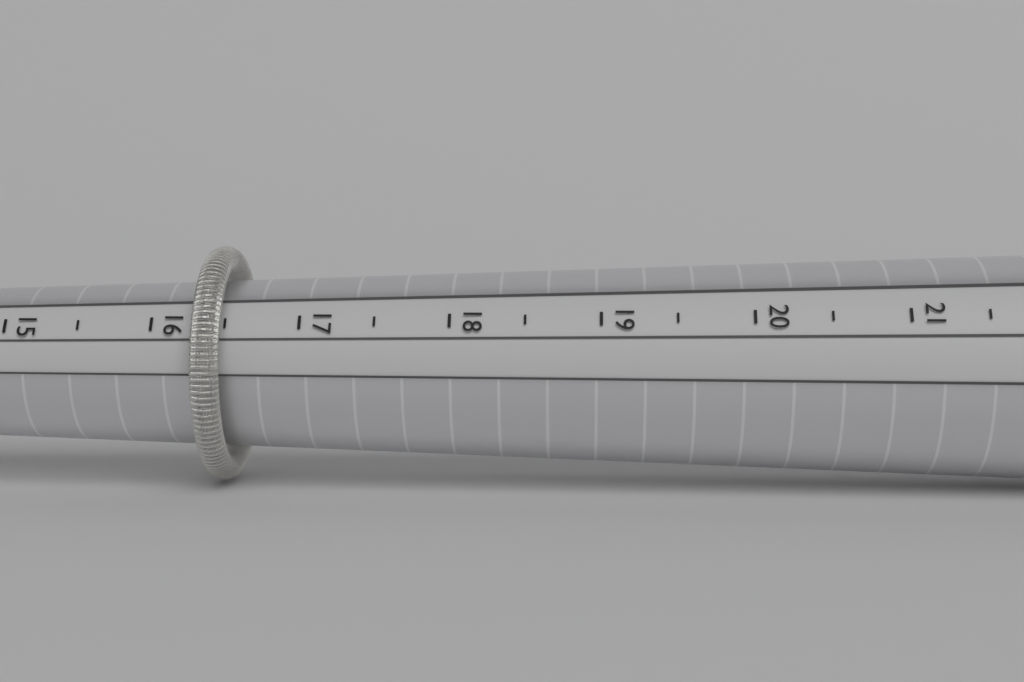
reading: 16.5 mm
